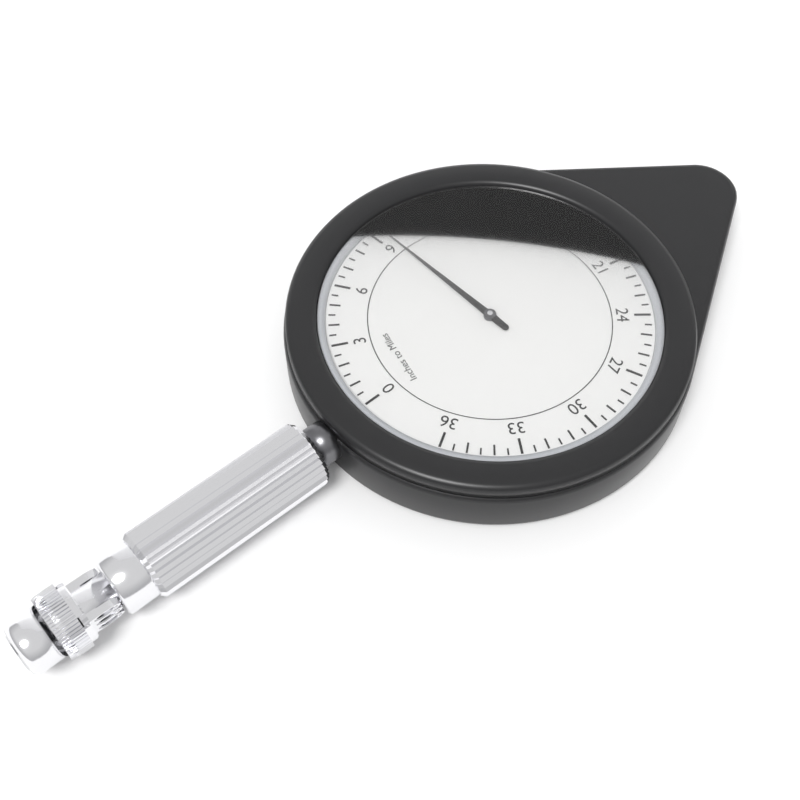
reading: 9.5 miles
